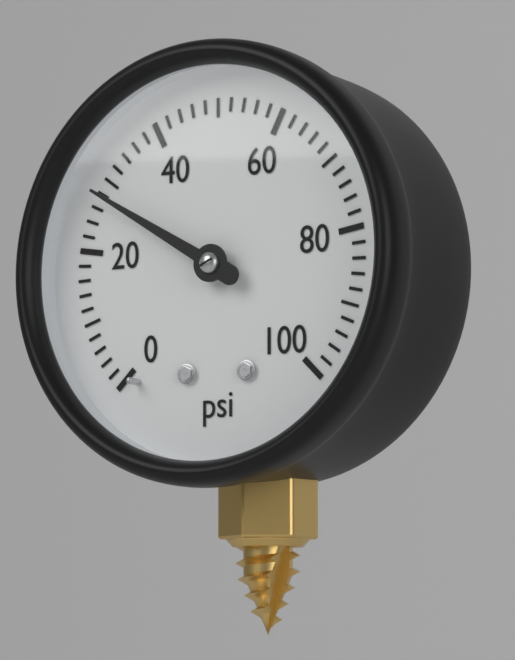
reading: 28 psi
